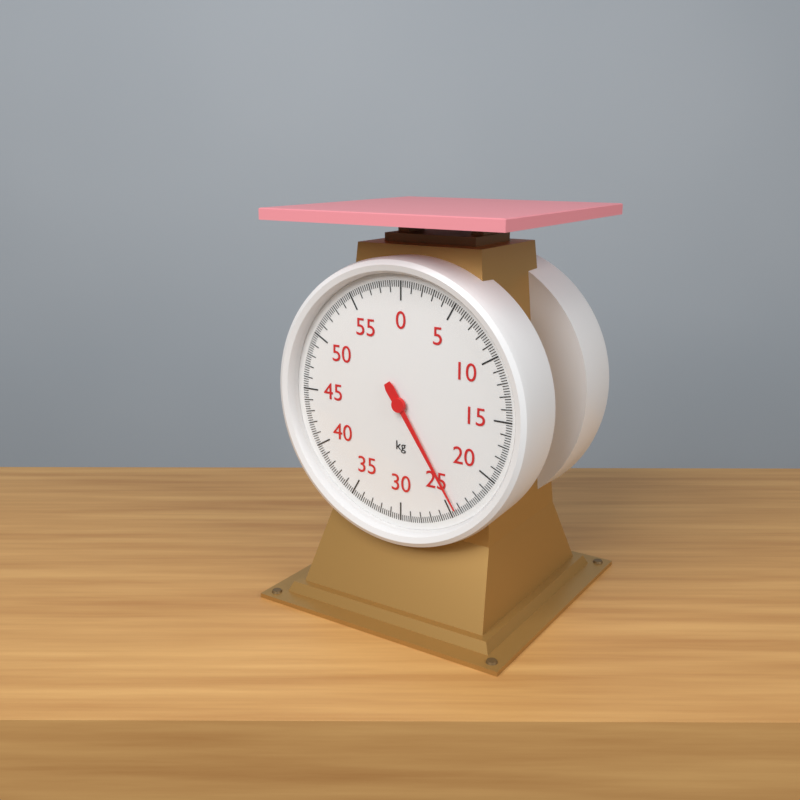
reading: 24.4 kg
